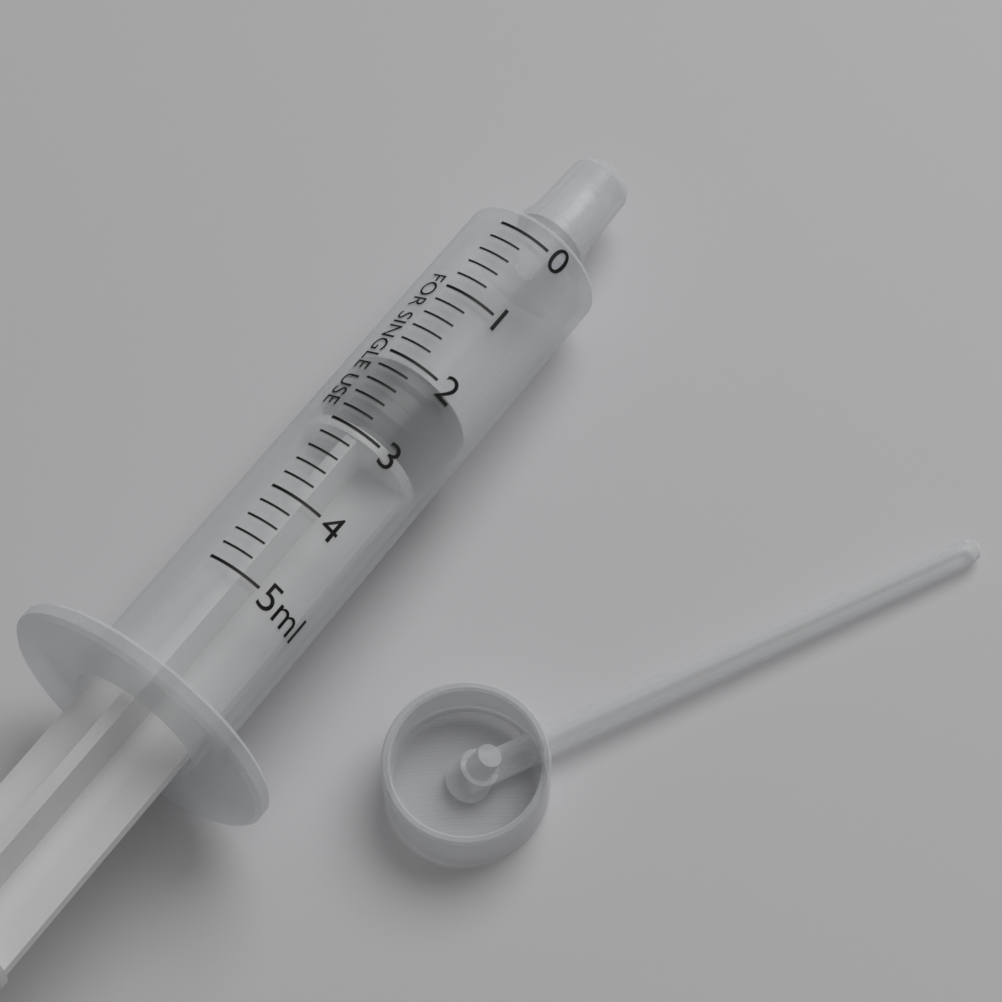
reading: 2.0 ml
